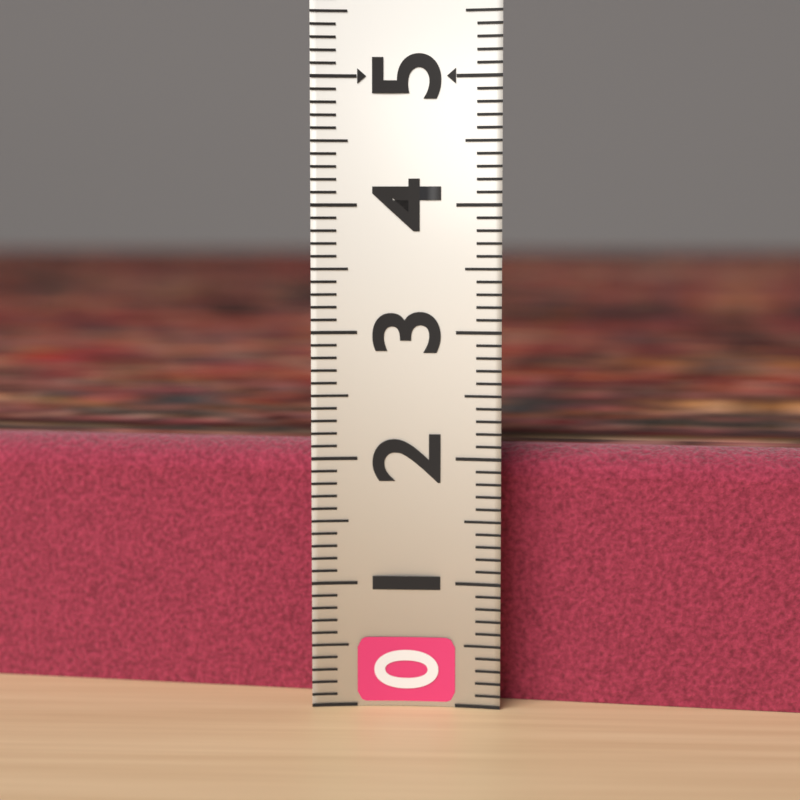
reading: 2.1 (no unit)
